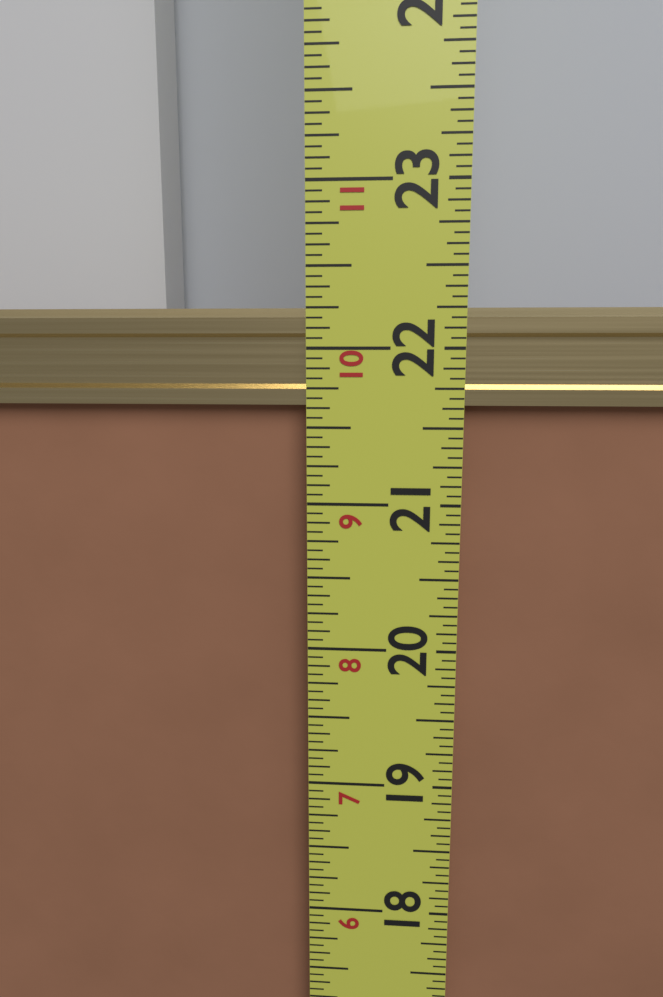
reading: 22.2500 in
